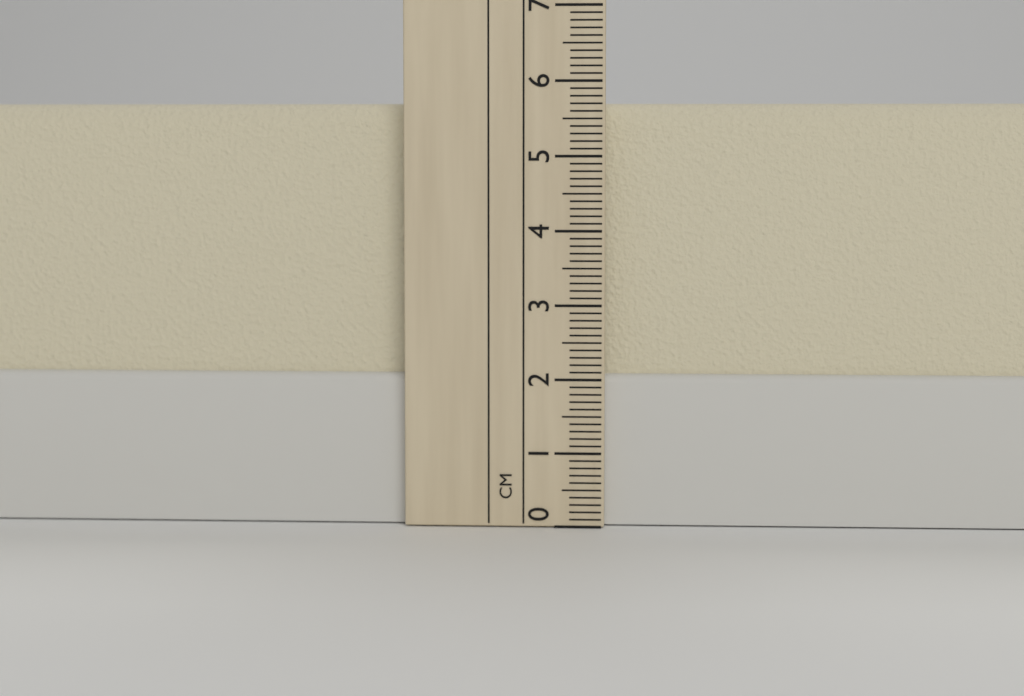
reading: 5.7 cm
